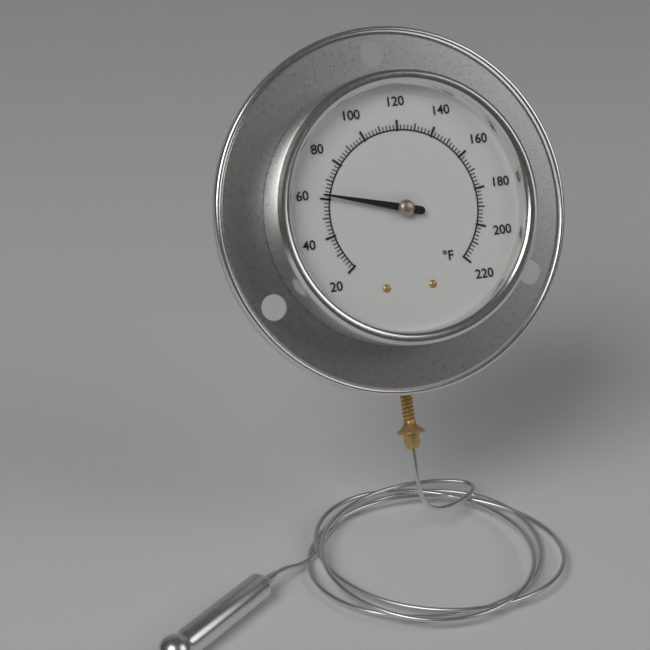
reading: 62 °F
